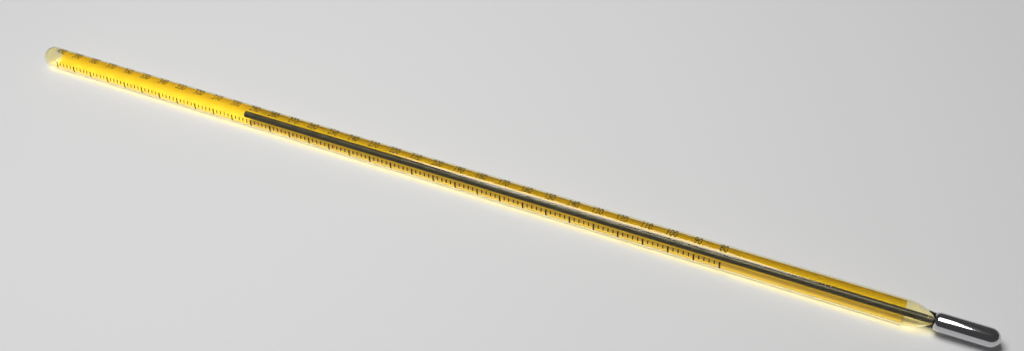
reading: 296 (no unit)
